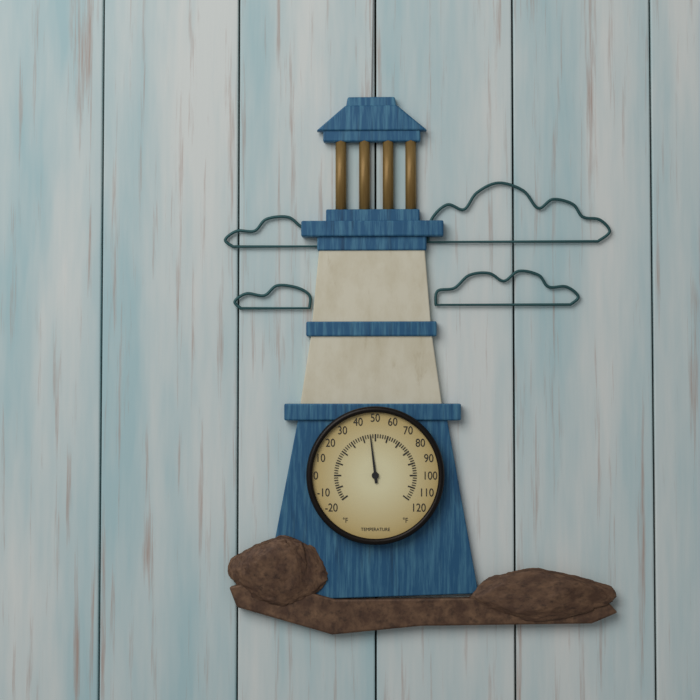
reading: 46 °F
